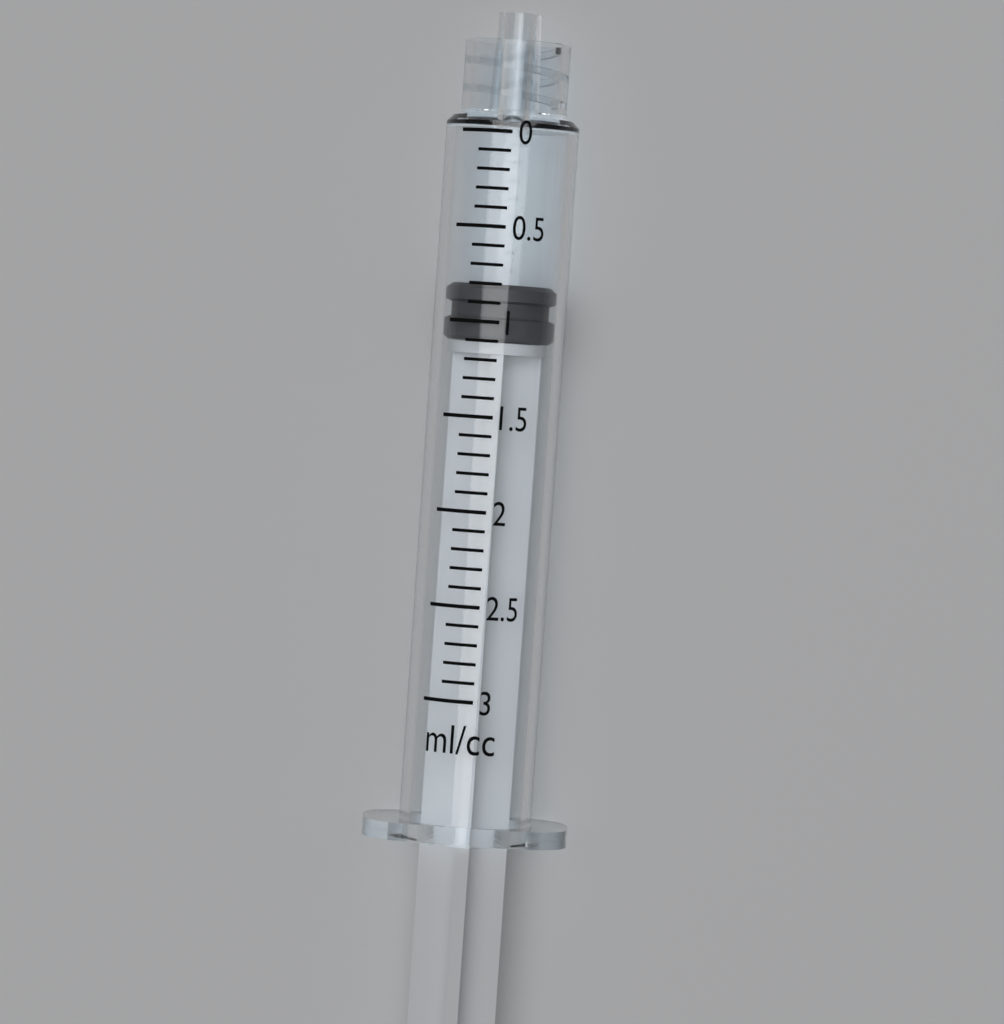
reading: 0.8 ml
